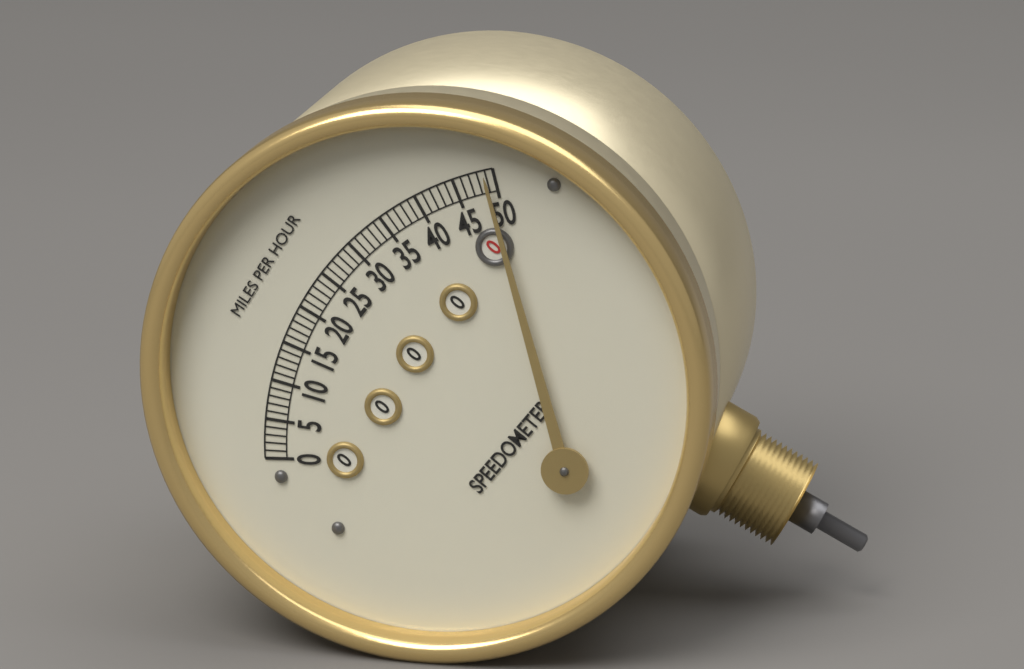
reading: 49 mph
